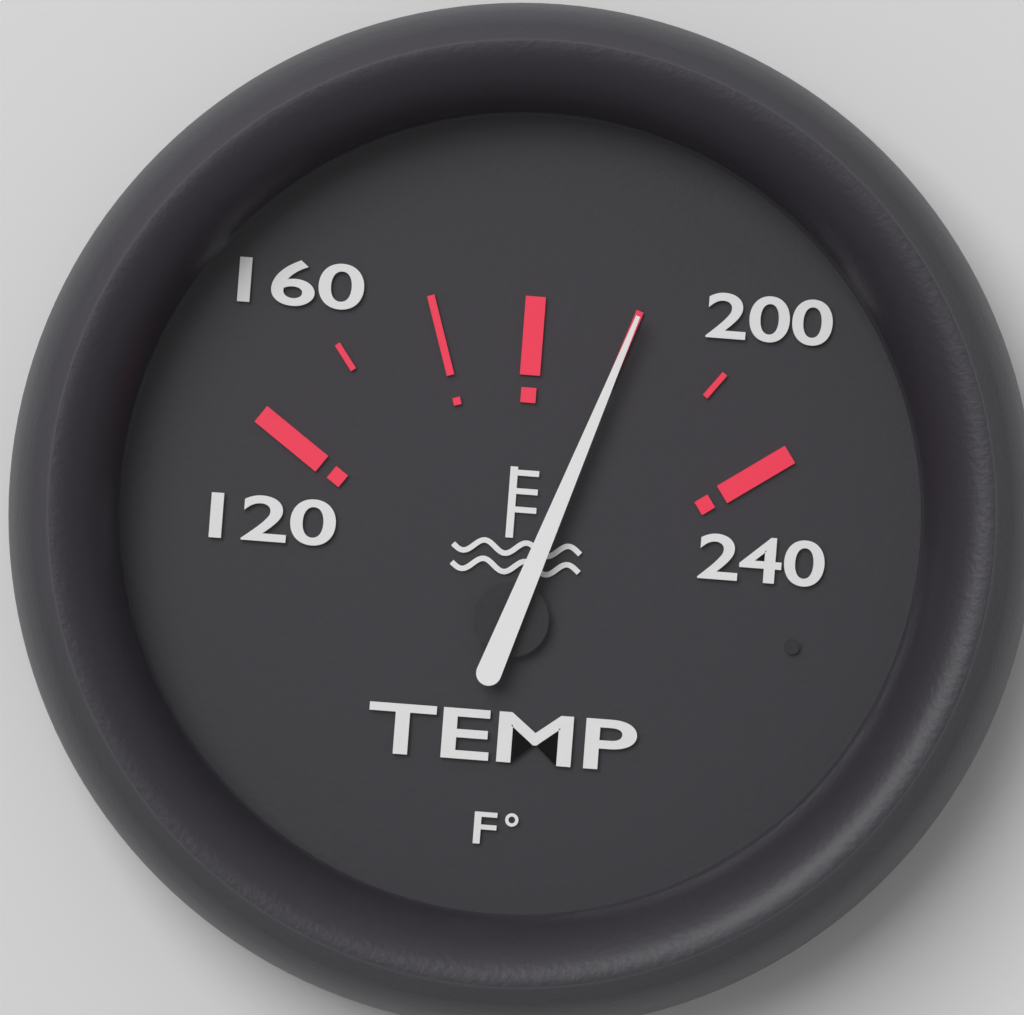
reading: 200 °F
